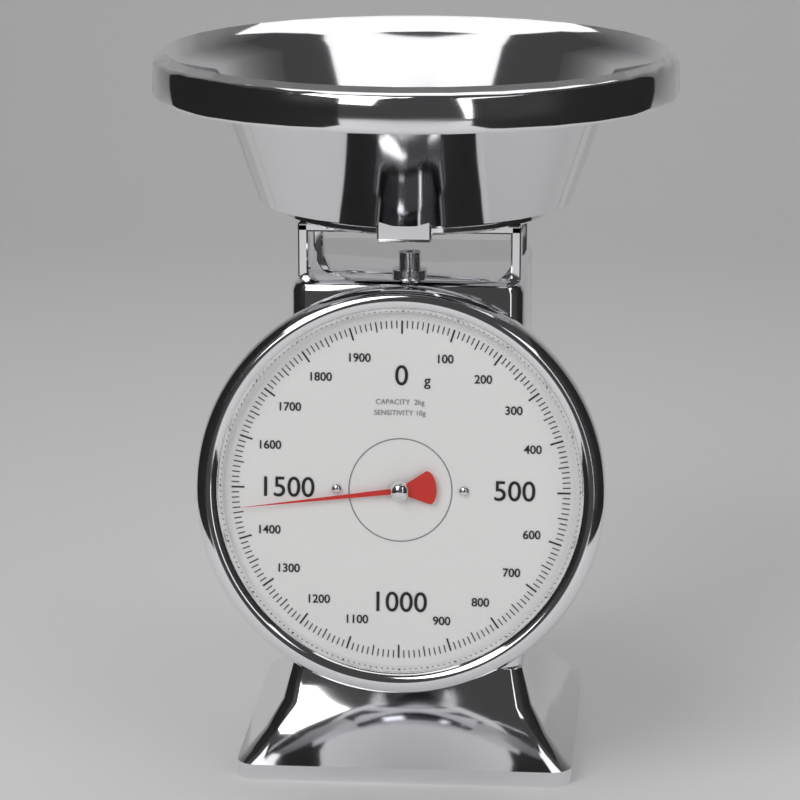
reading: 1460 g
